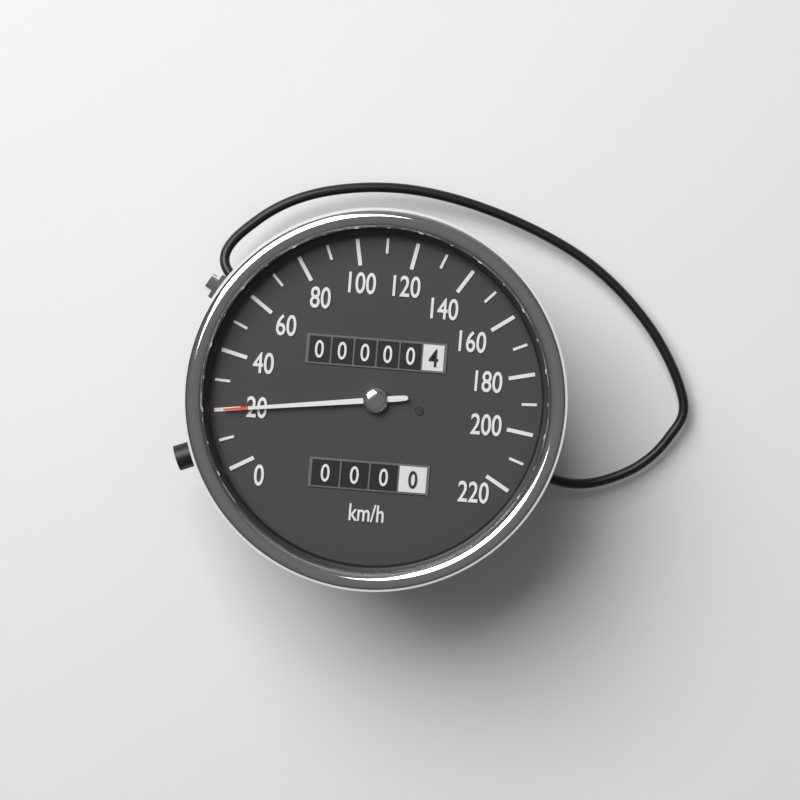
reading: 20 km/h
